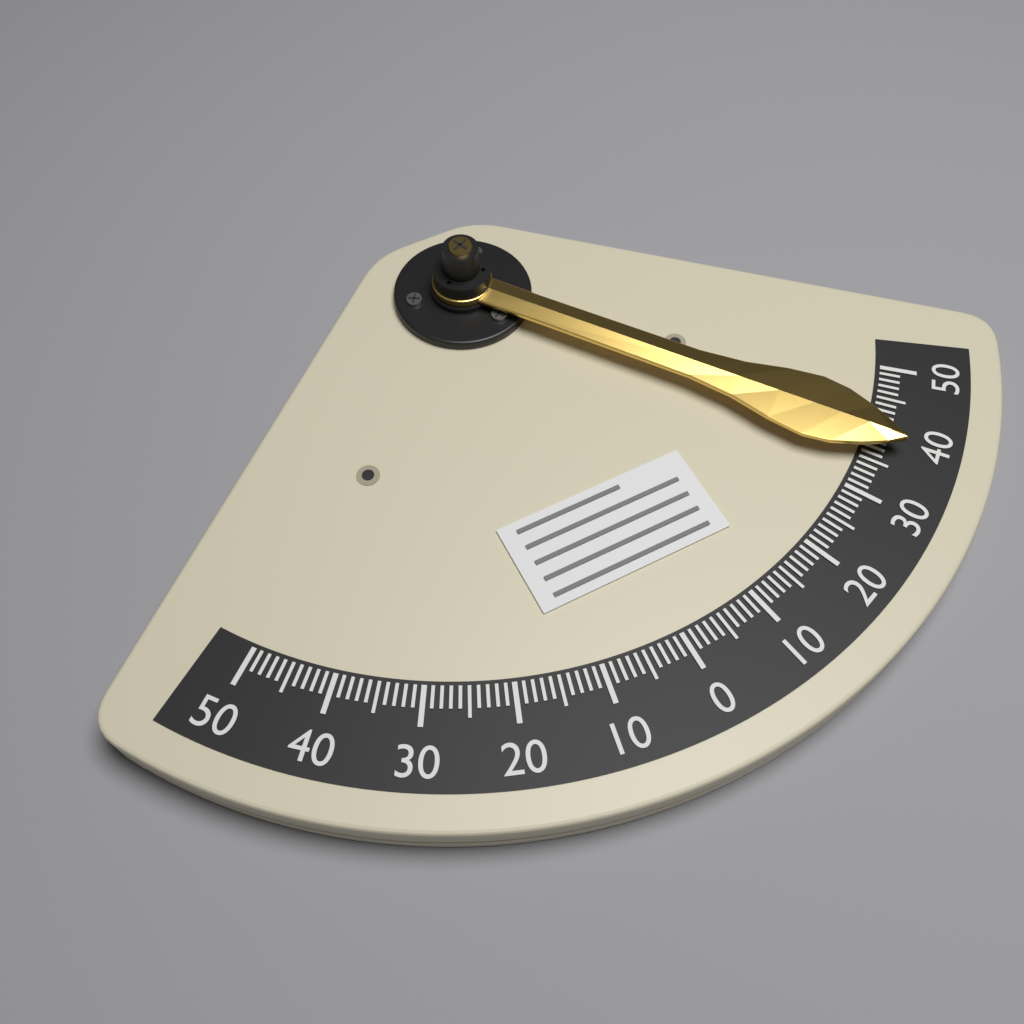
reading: -38 (no unit)
